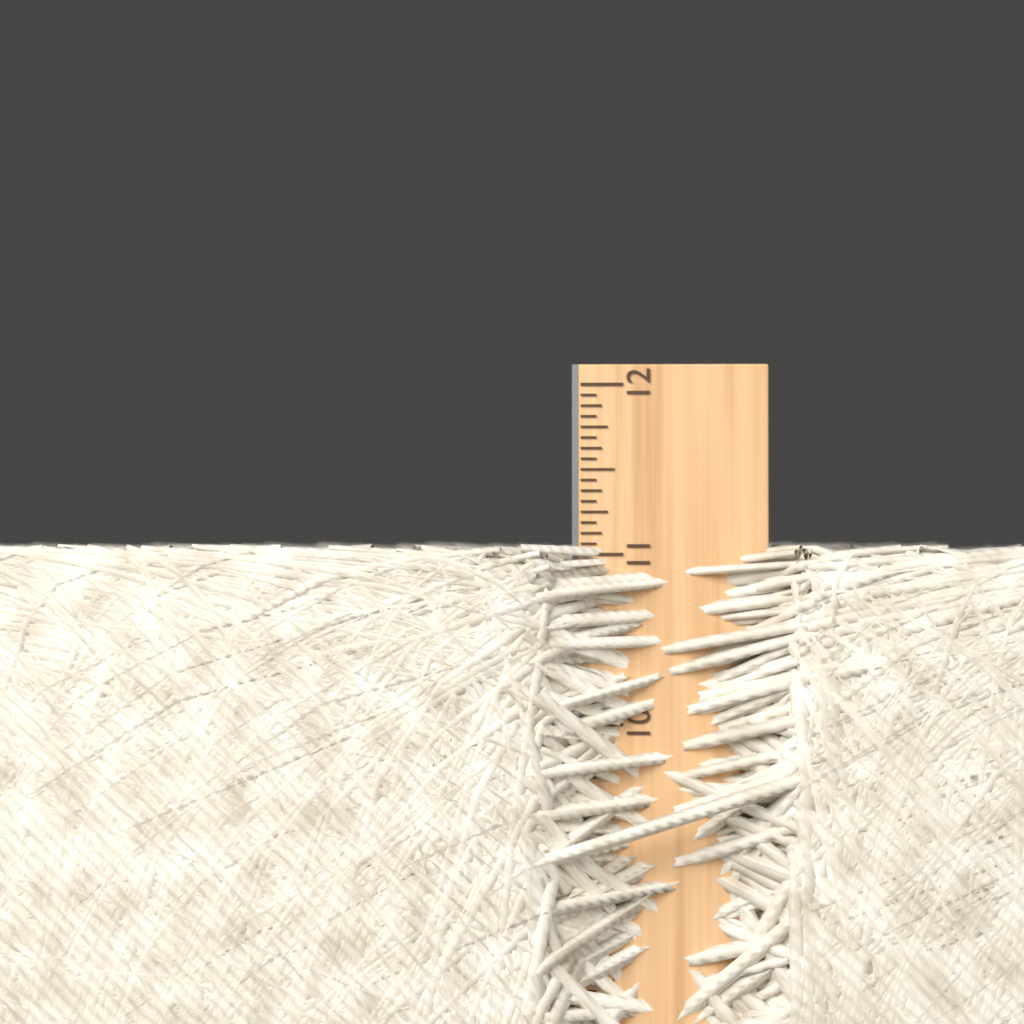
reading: 11.0625 in
